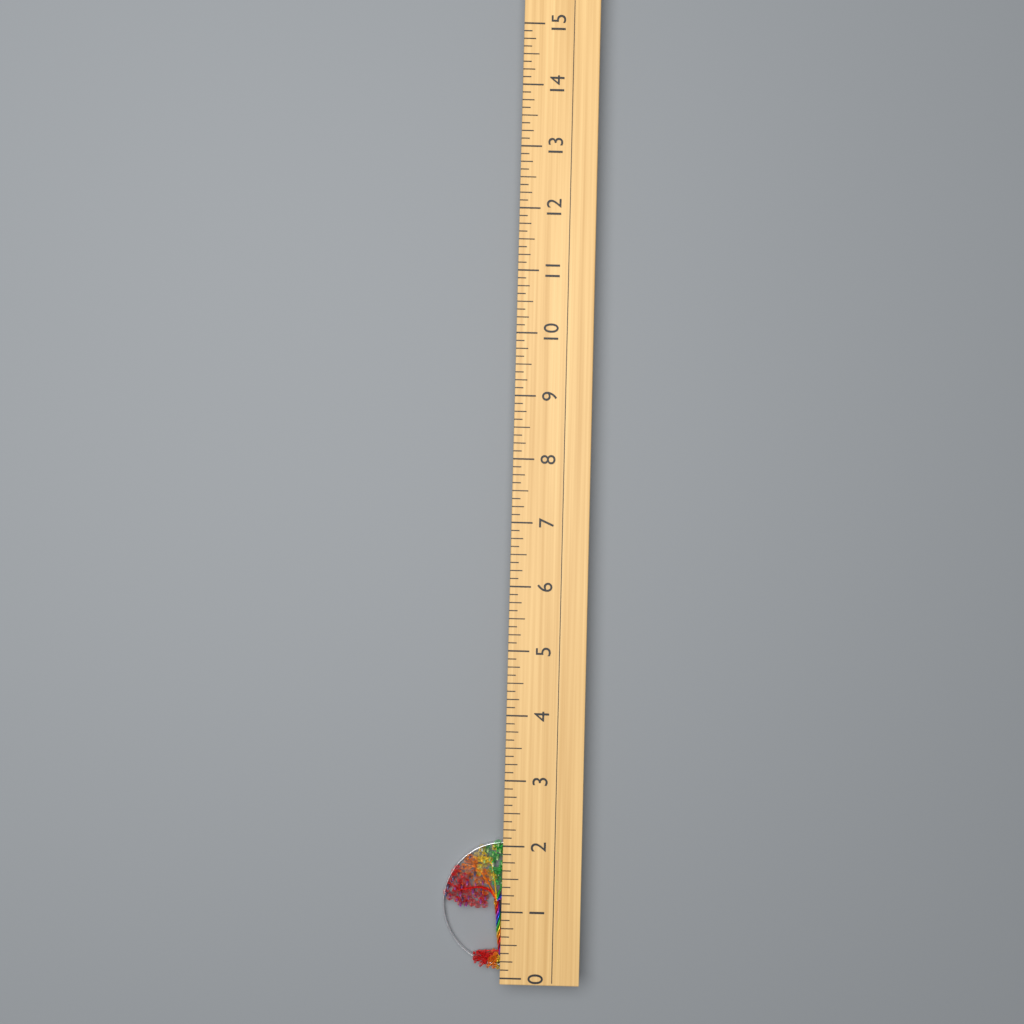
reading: 2.000 (no unit)
